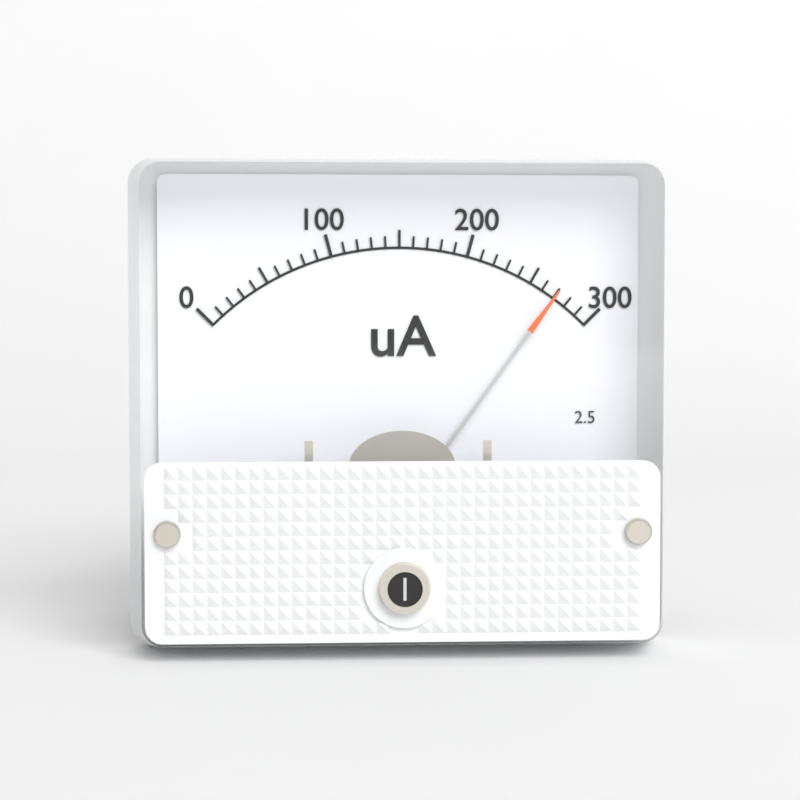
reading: 270 uA
